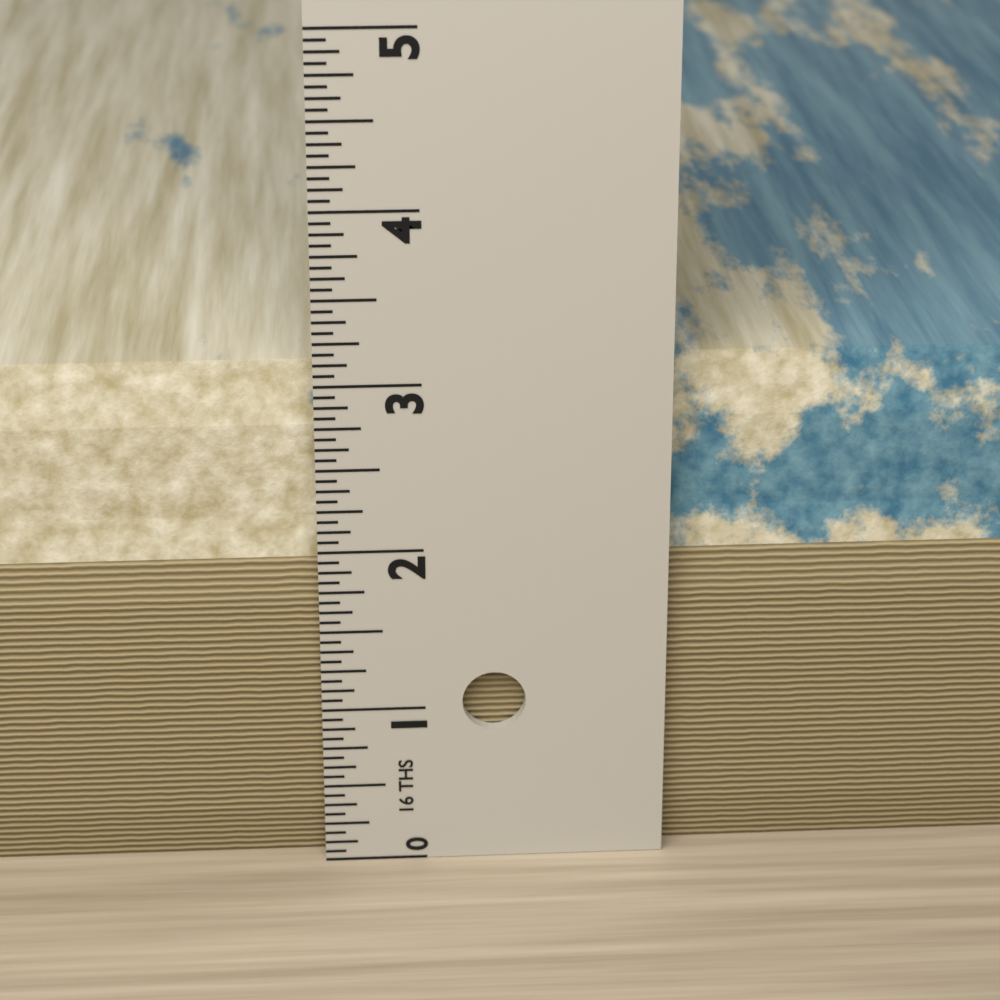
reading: 3.0625 in
